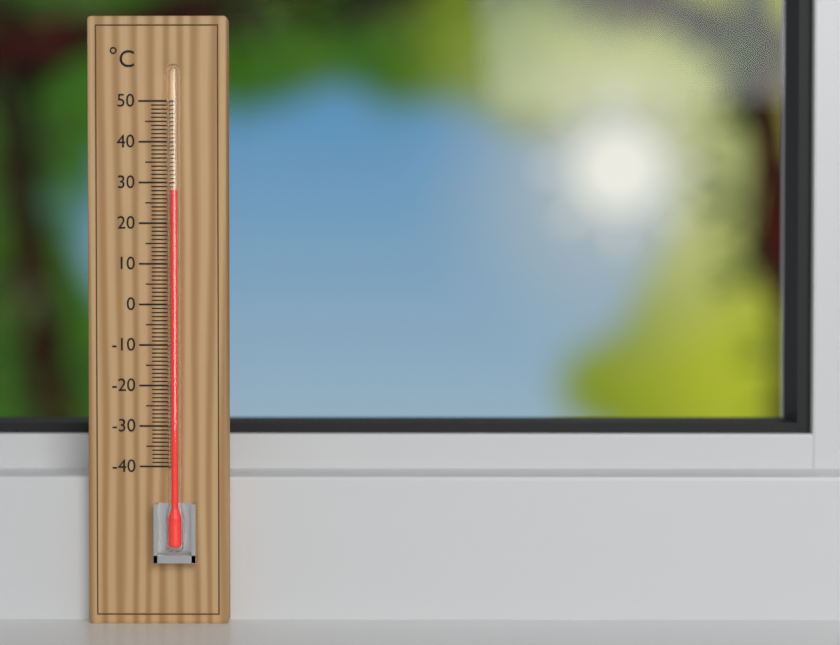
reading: 28 °C
